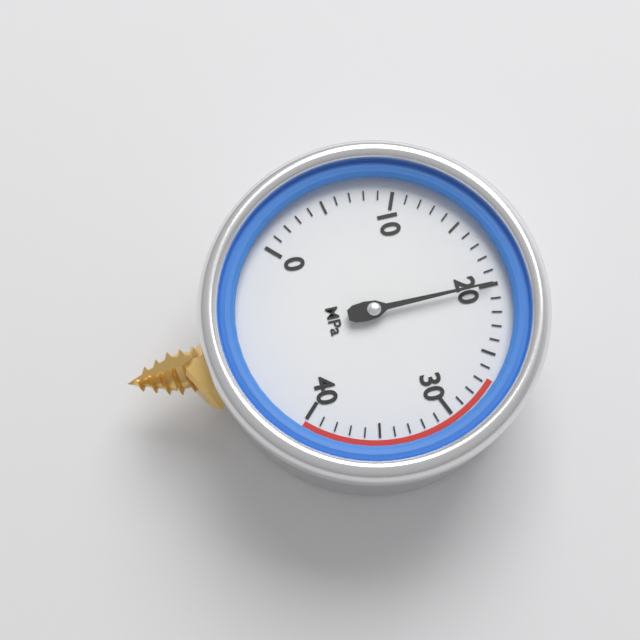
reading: 20 MPa
